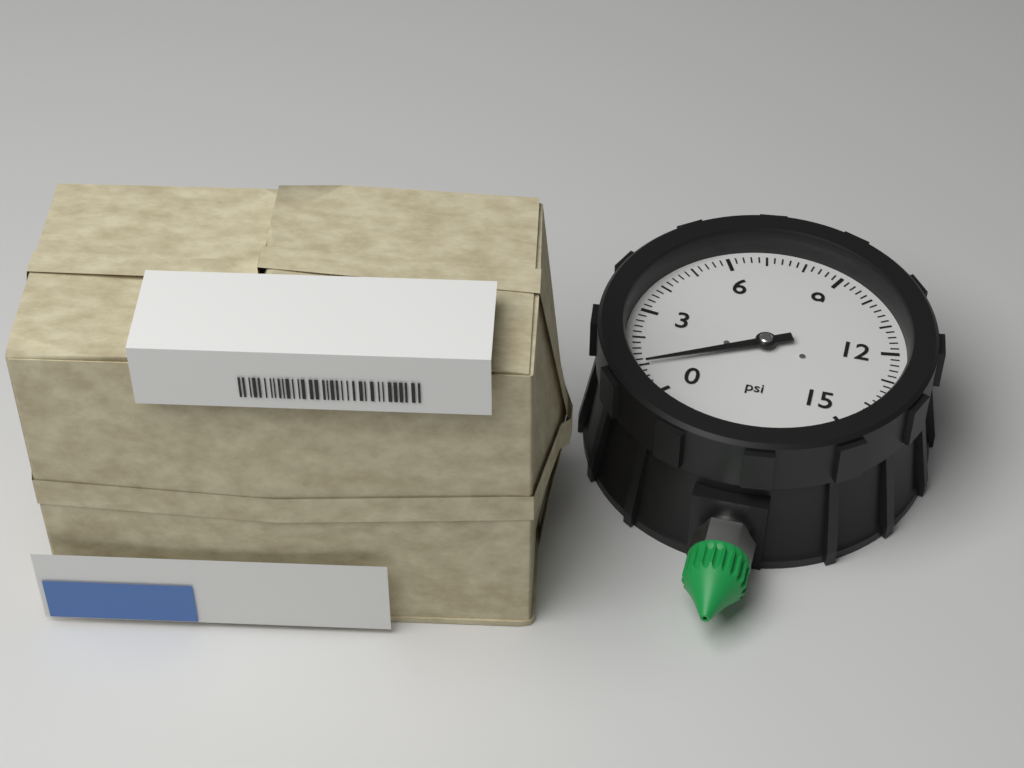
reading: 1.0 psi
